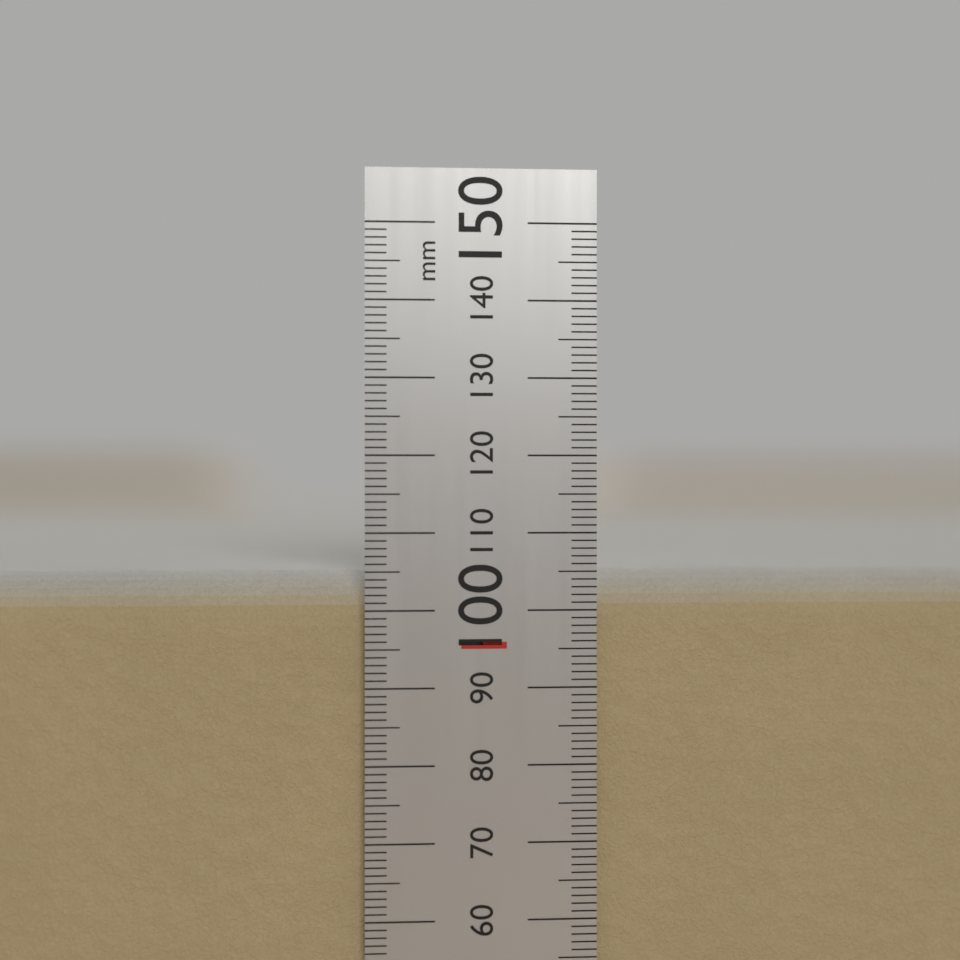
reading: 105 mm
